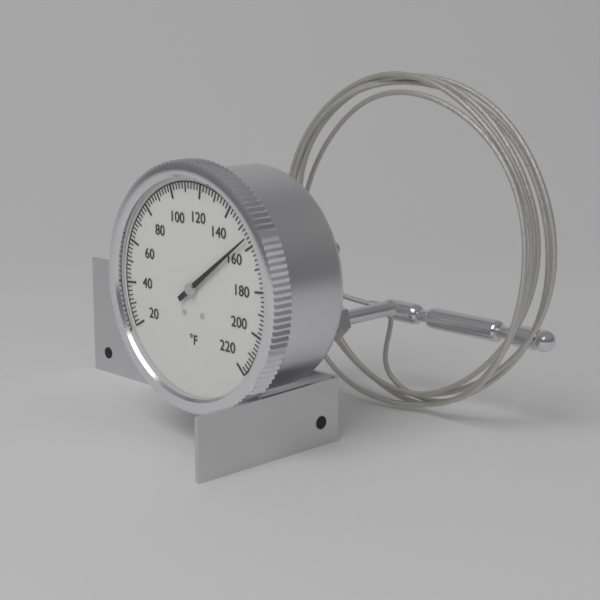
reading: 156 °F
